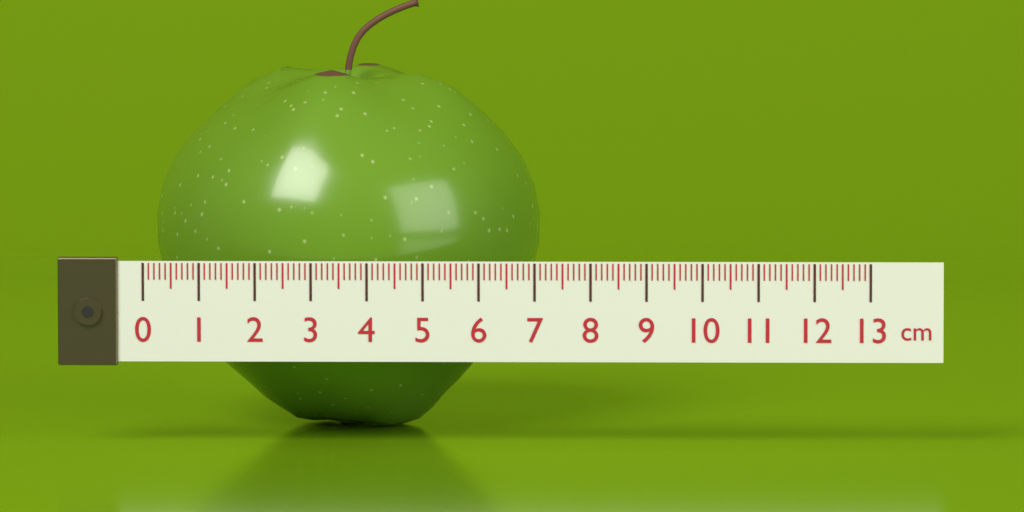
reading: 7.0 cm
